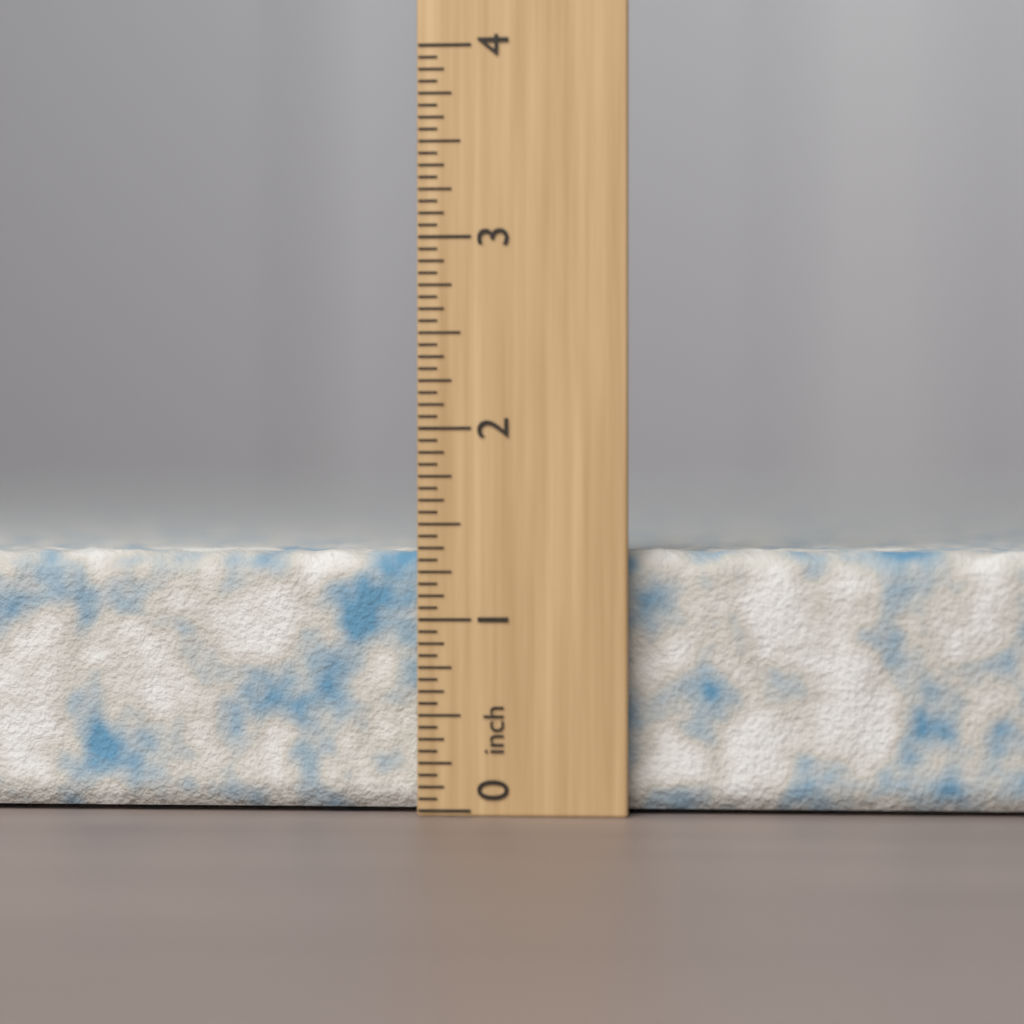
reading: 1.3750 inch
